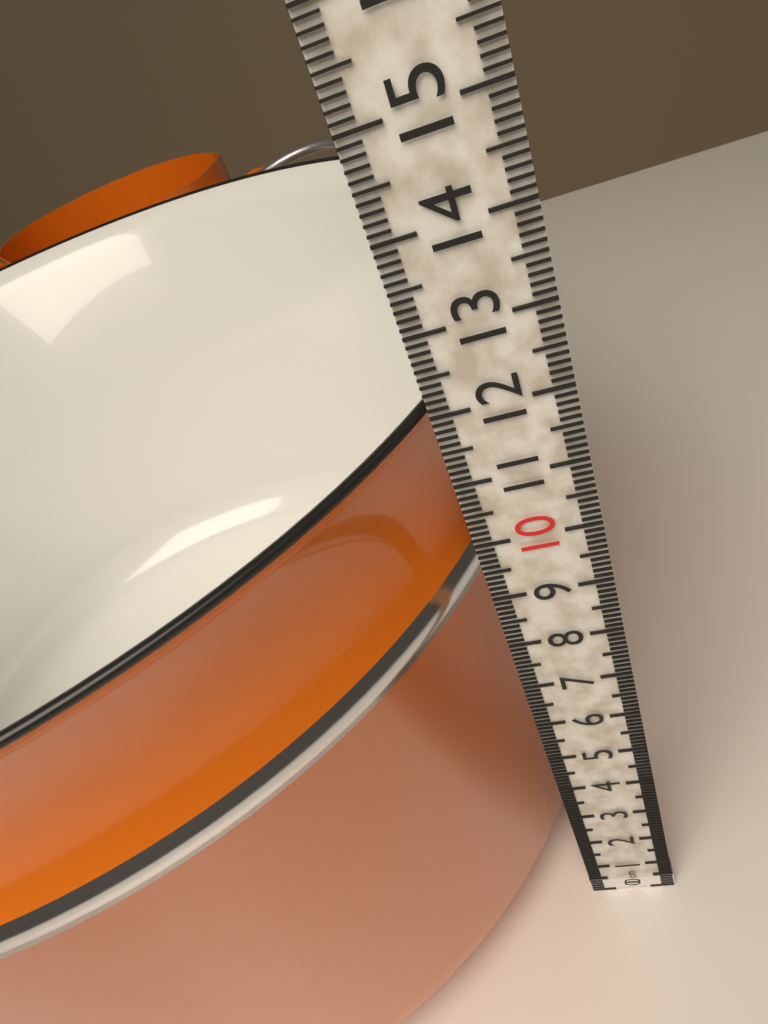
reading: 12.0 cm
